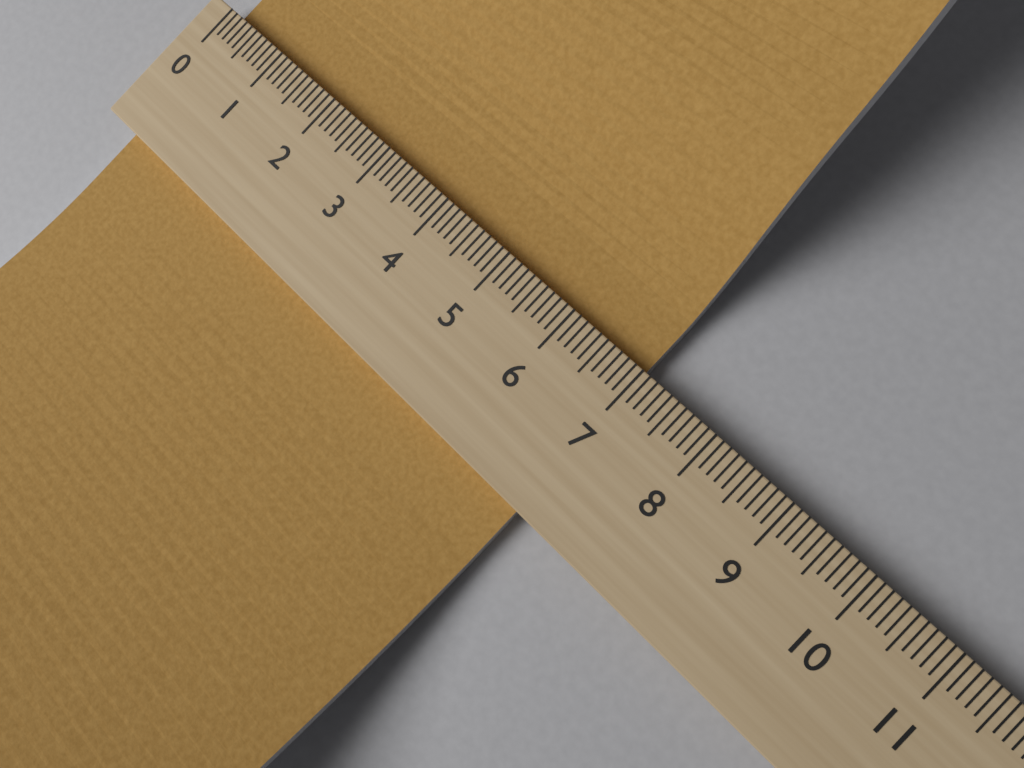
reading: 7.0 (no unit)
